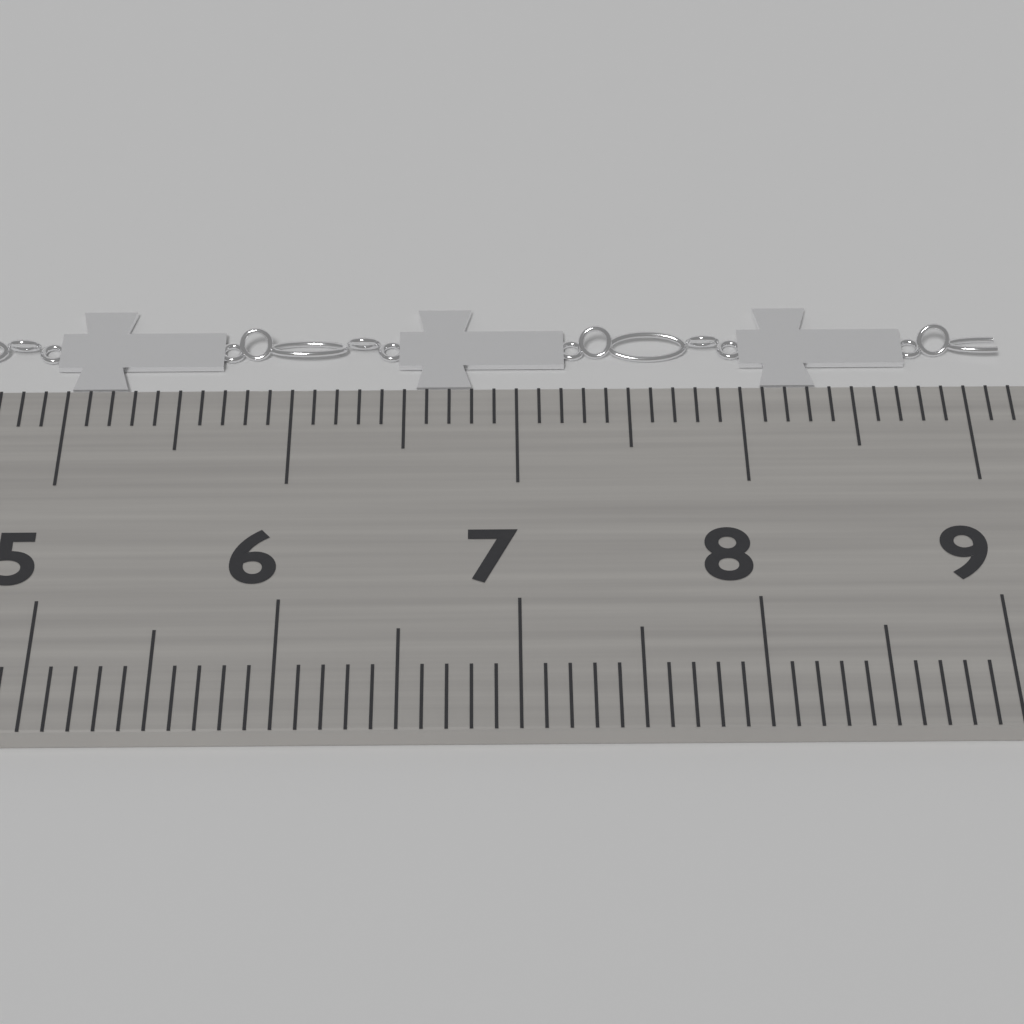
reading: 9.2 cm
